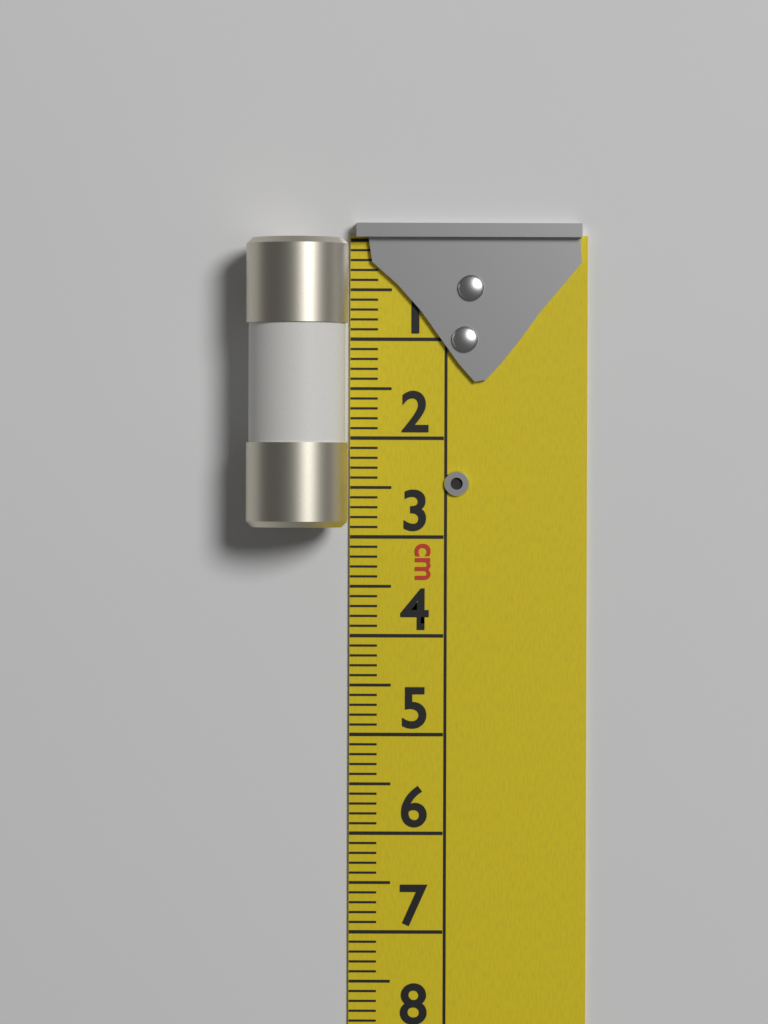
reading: 2.9 cm
